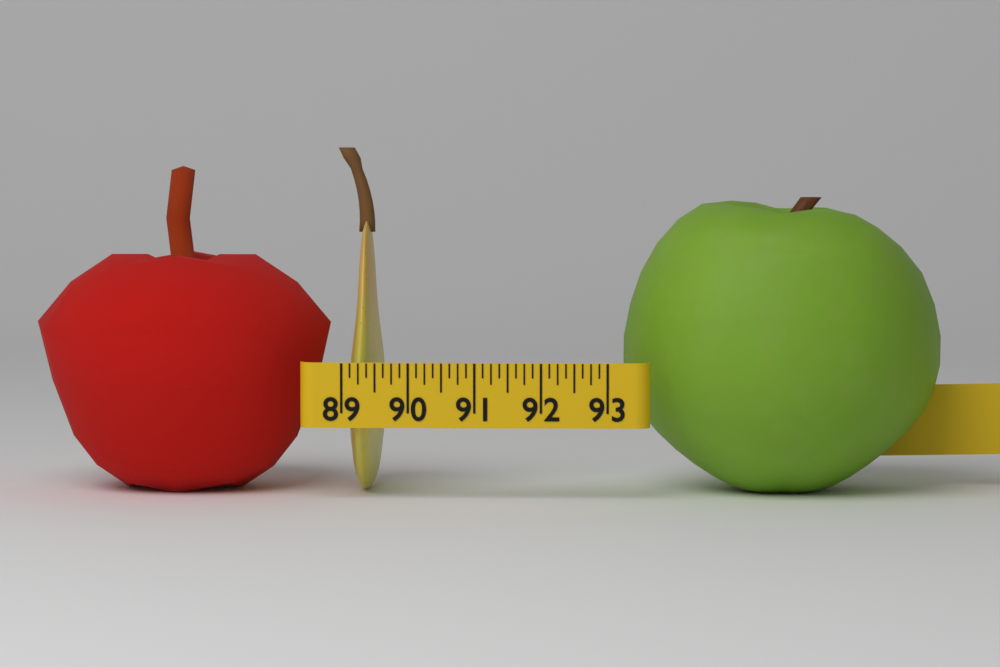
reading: 89.500 (no unit)
